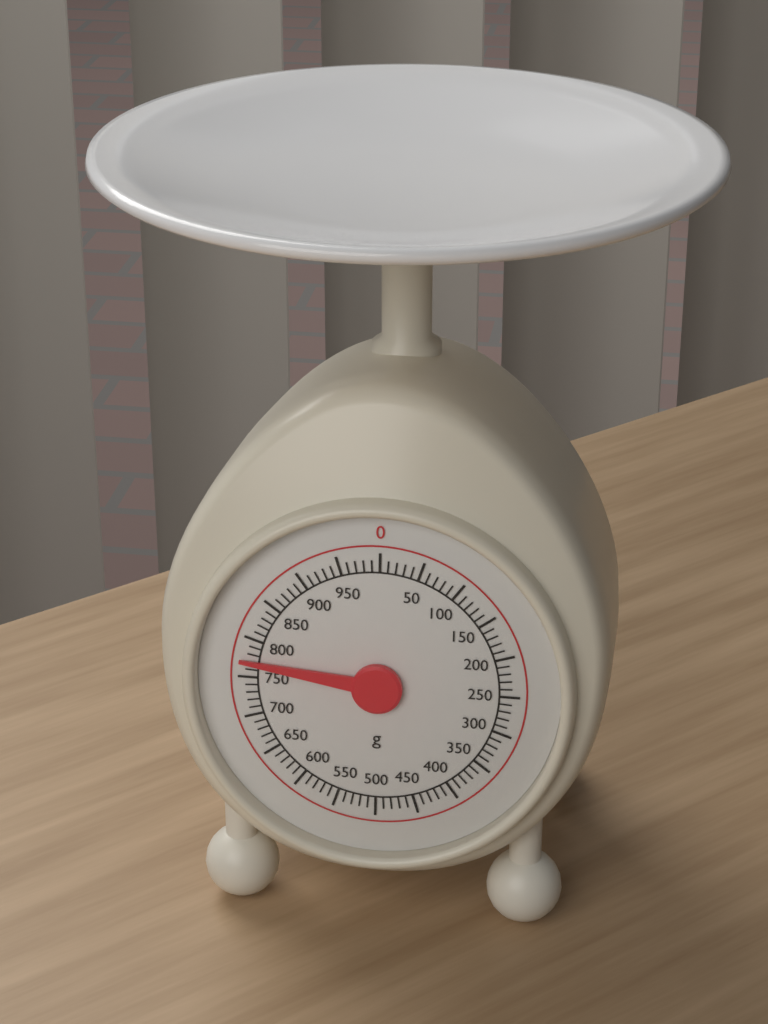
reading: 770 g
